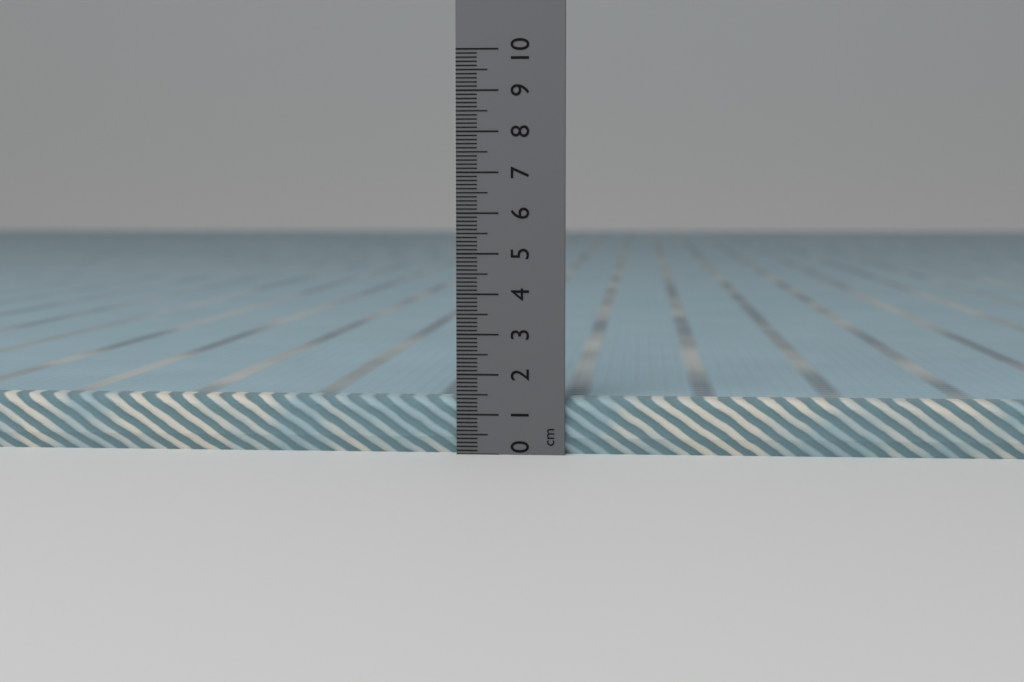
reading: 1.4 cm
